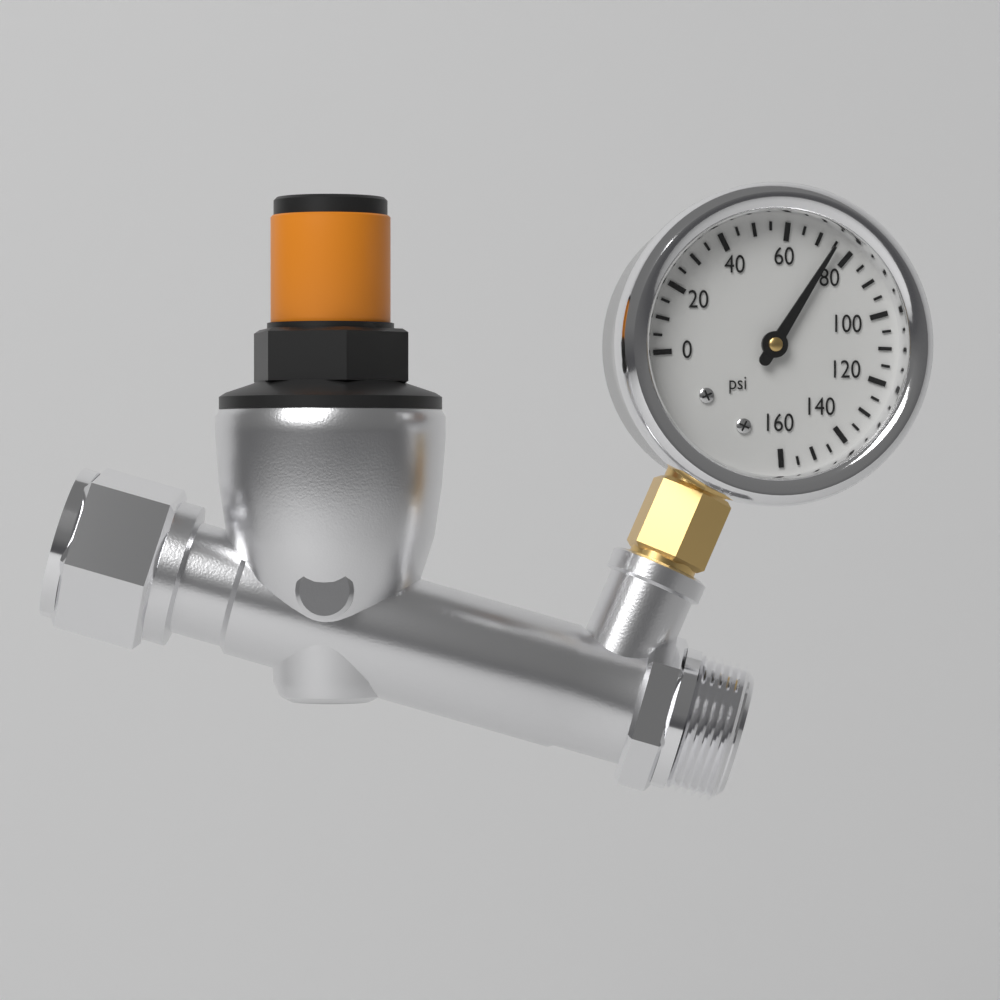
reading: 75 psi
